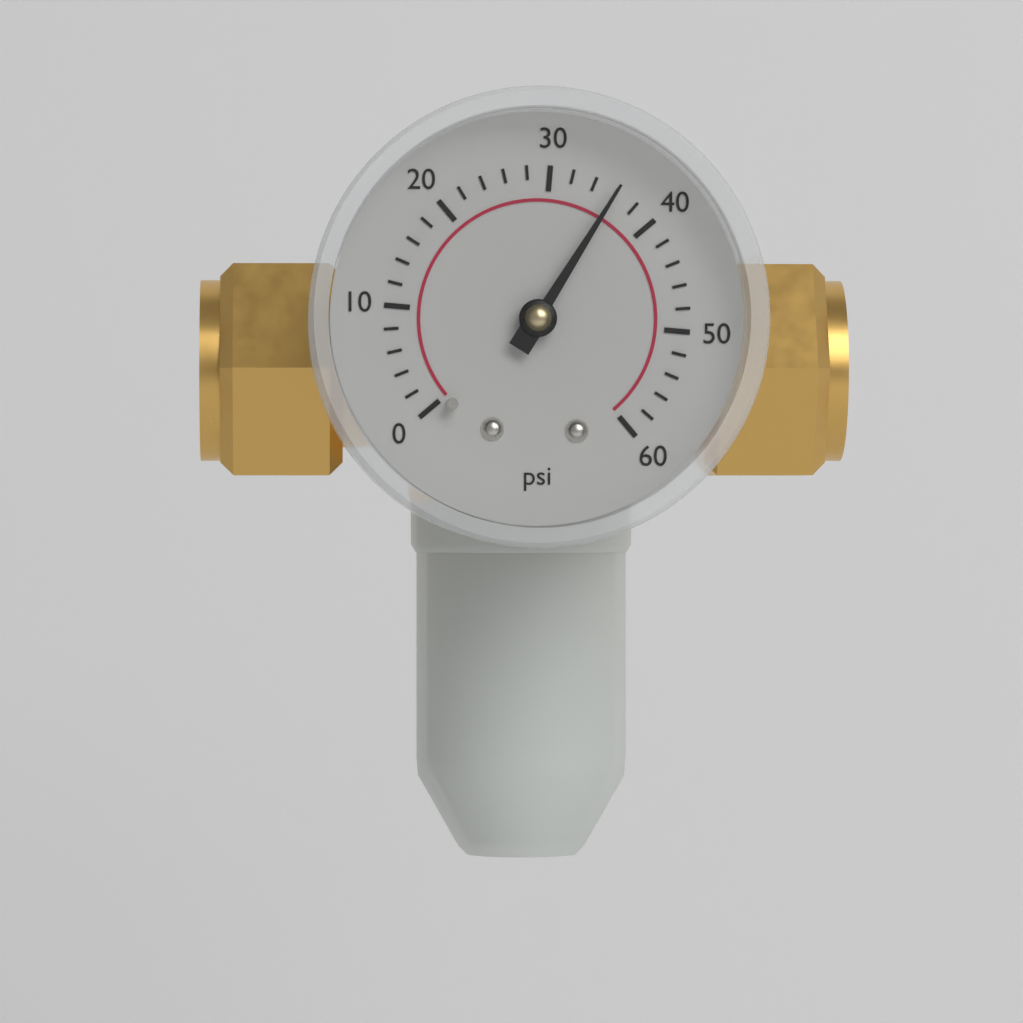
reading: 36 psi
